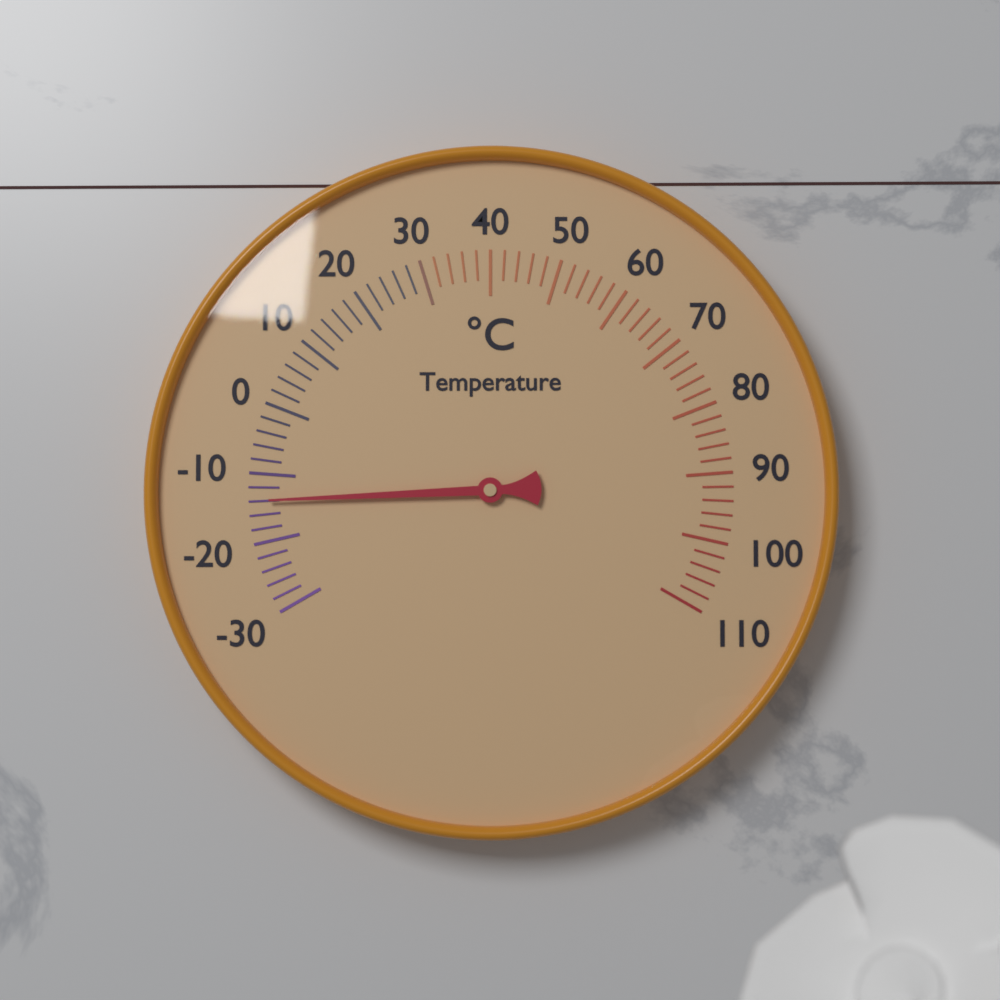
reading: -14 °C
